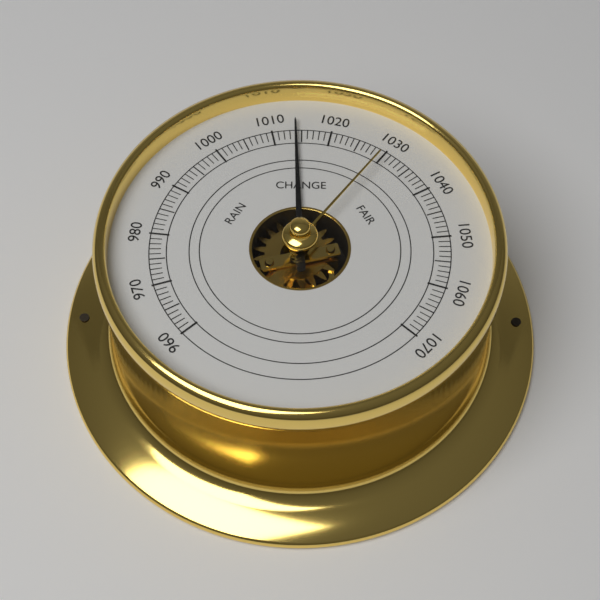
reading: 1014 (no unit)
